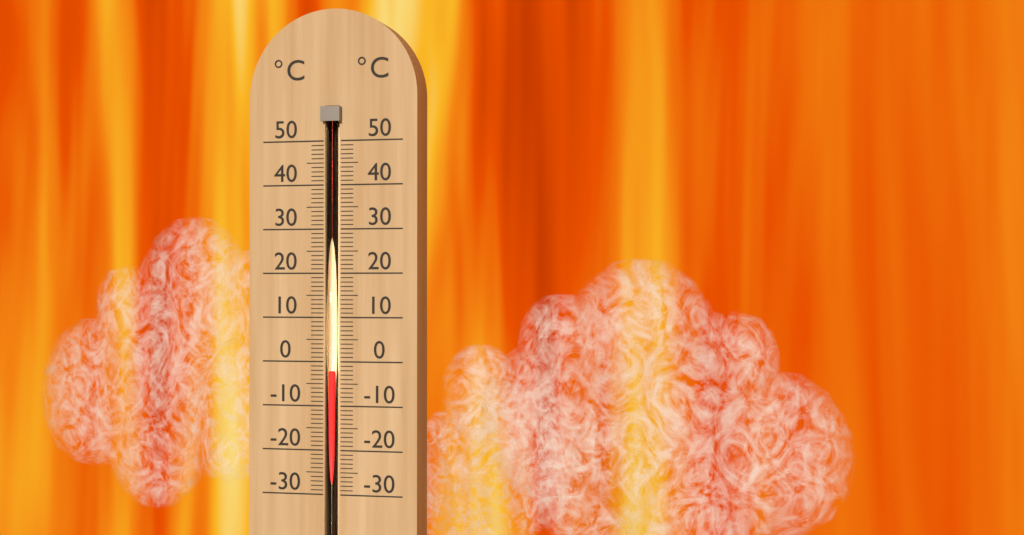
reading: -2 °C
